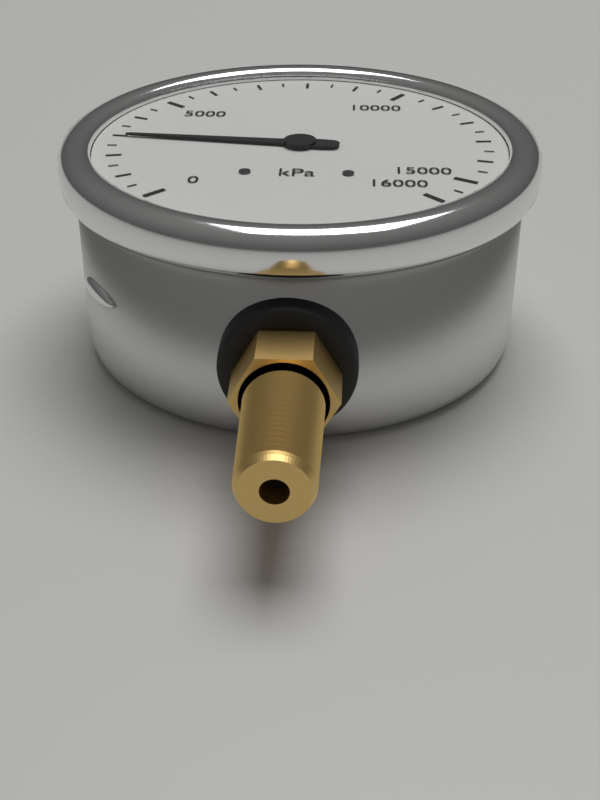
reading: 3000 kPa
